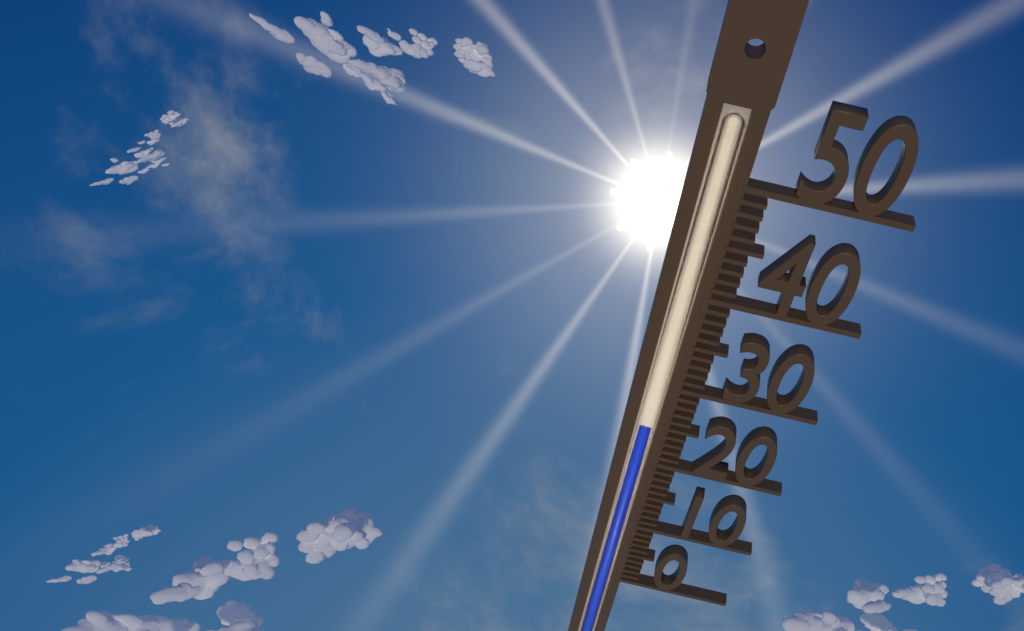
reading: 25 (no unit)
